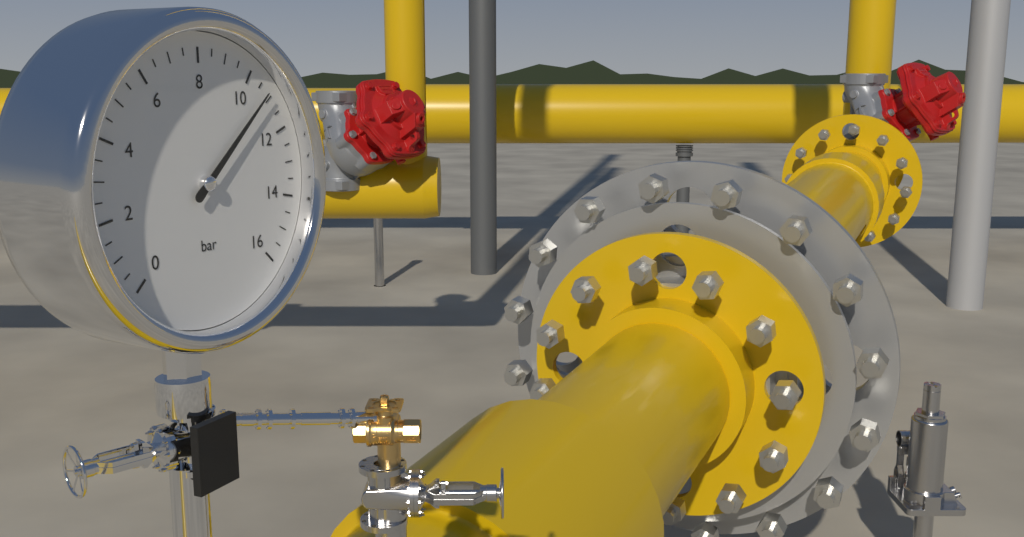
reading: 10.8 bar
